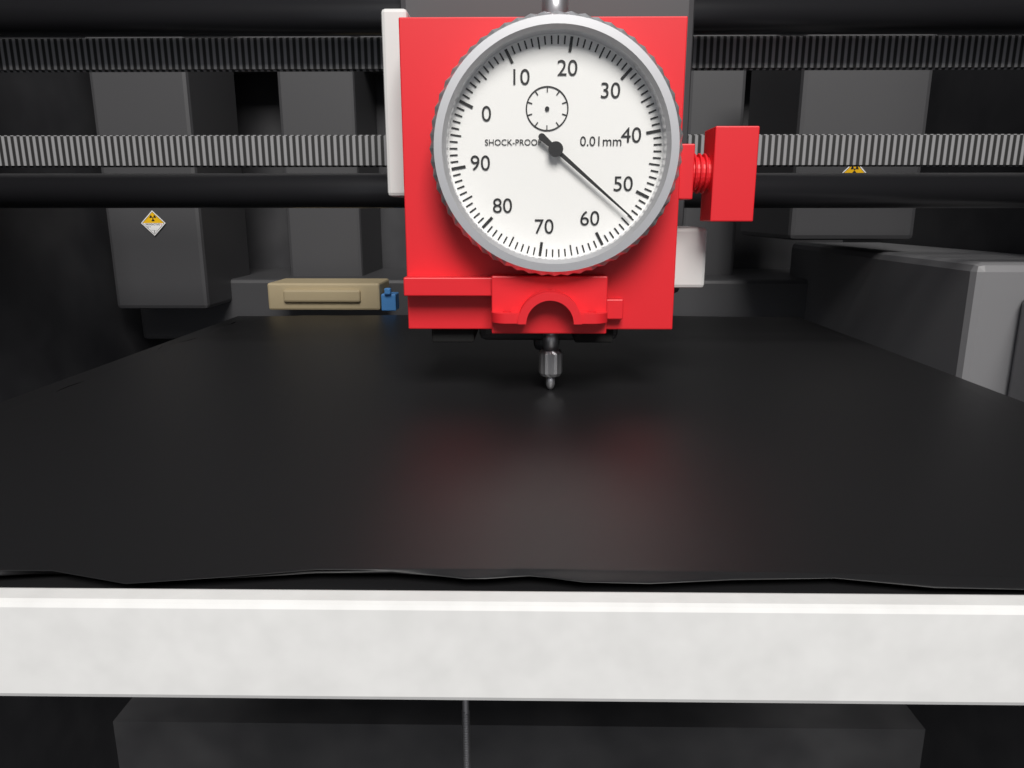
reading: 54 0.01mm
